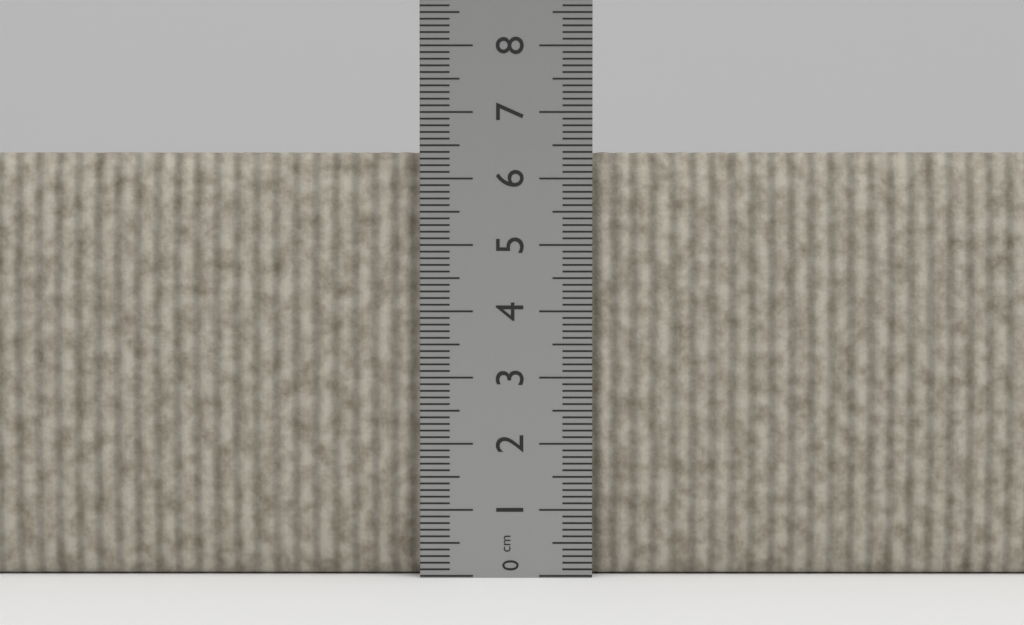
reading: 6.4 cm
